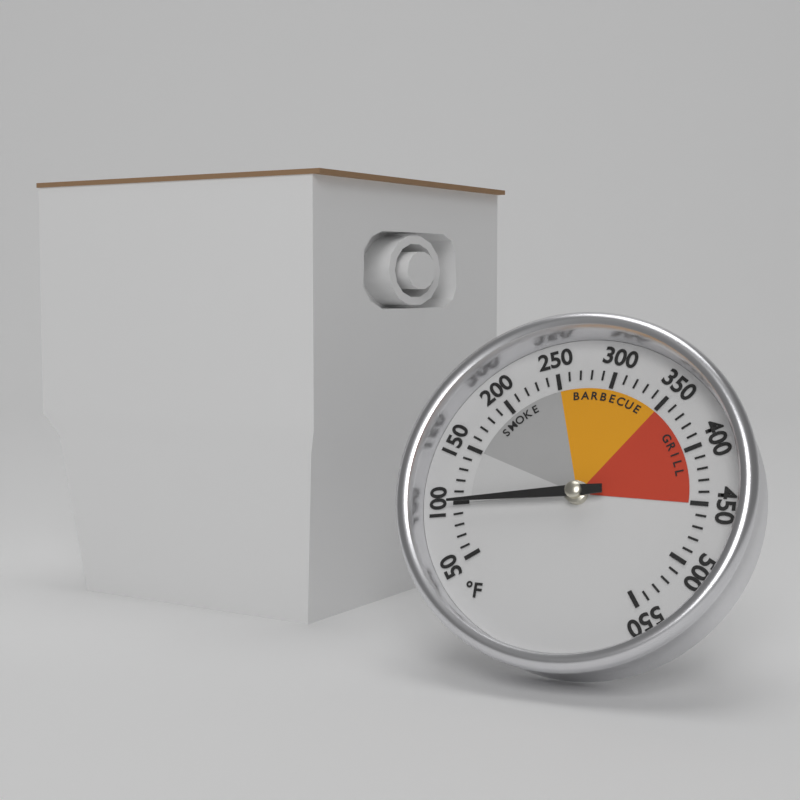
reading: 100 °F
